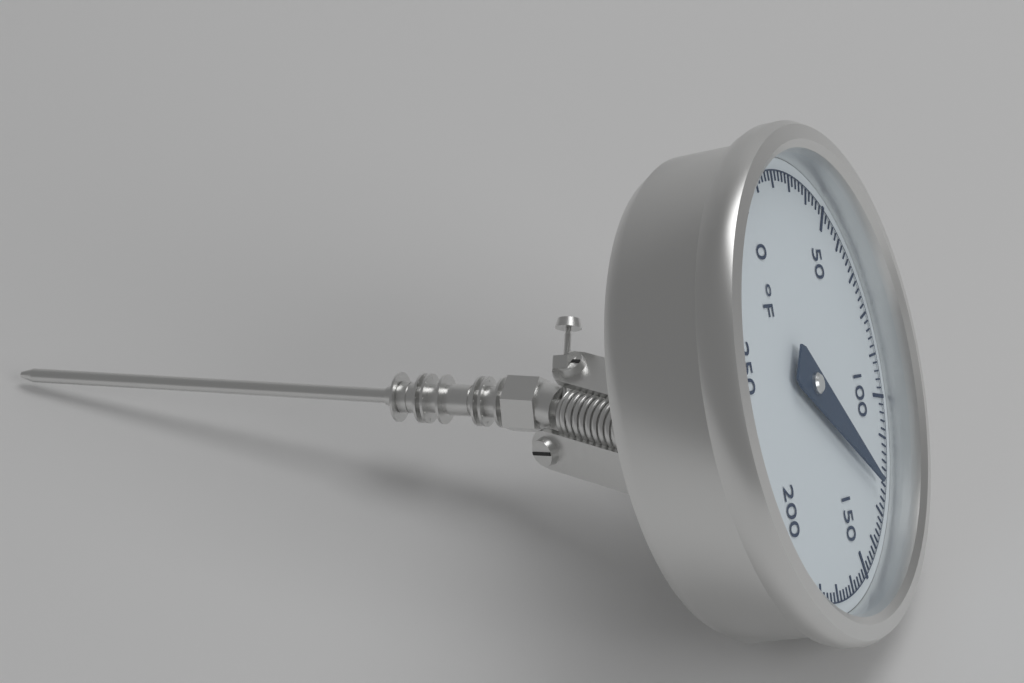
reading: 124 °F
